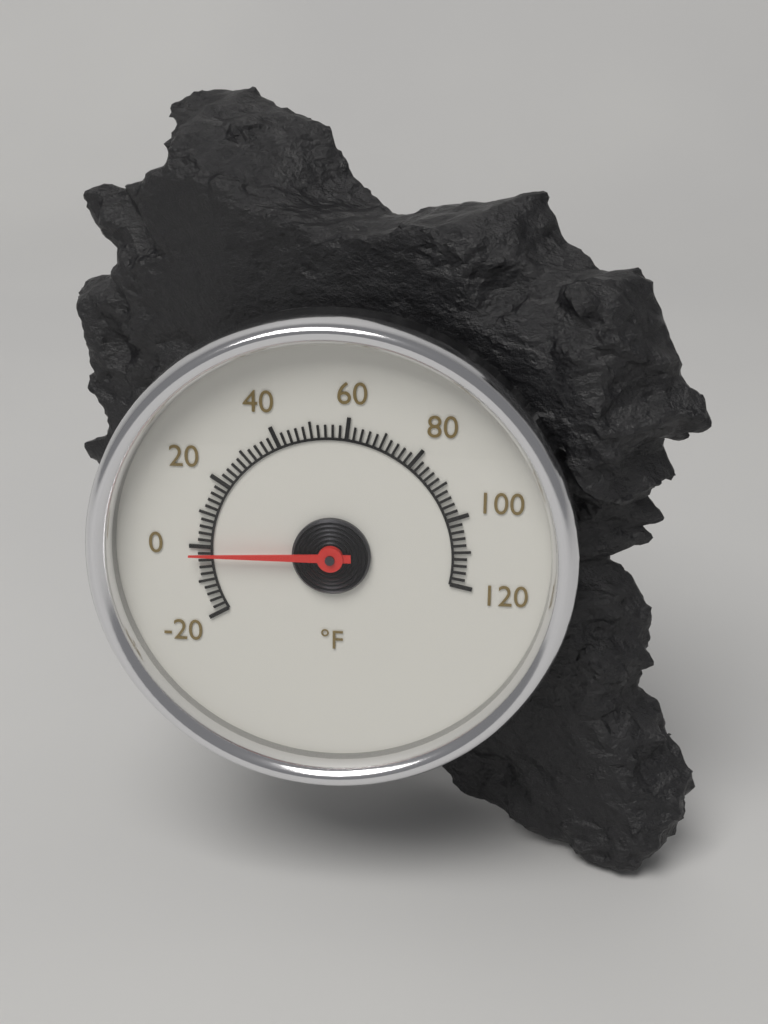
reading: -2 °F
